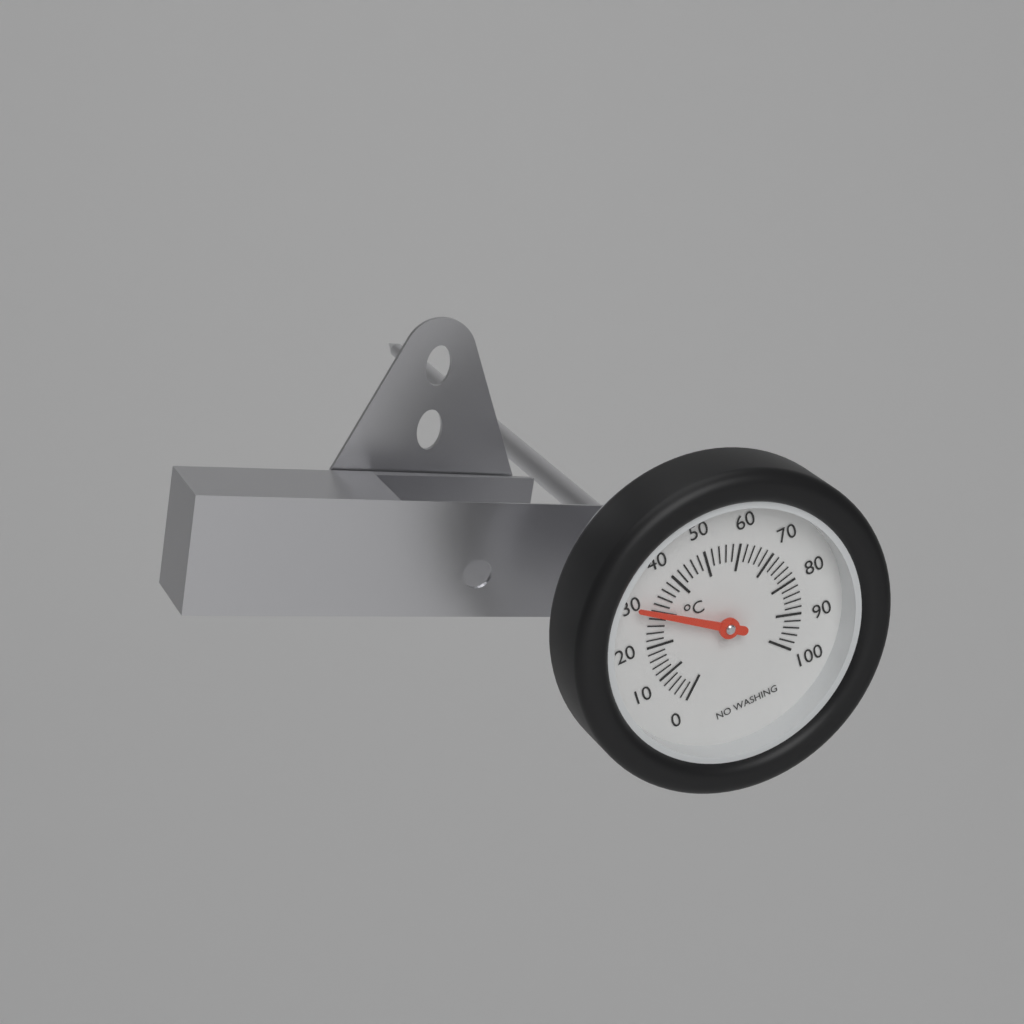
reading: 30 °C
